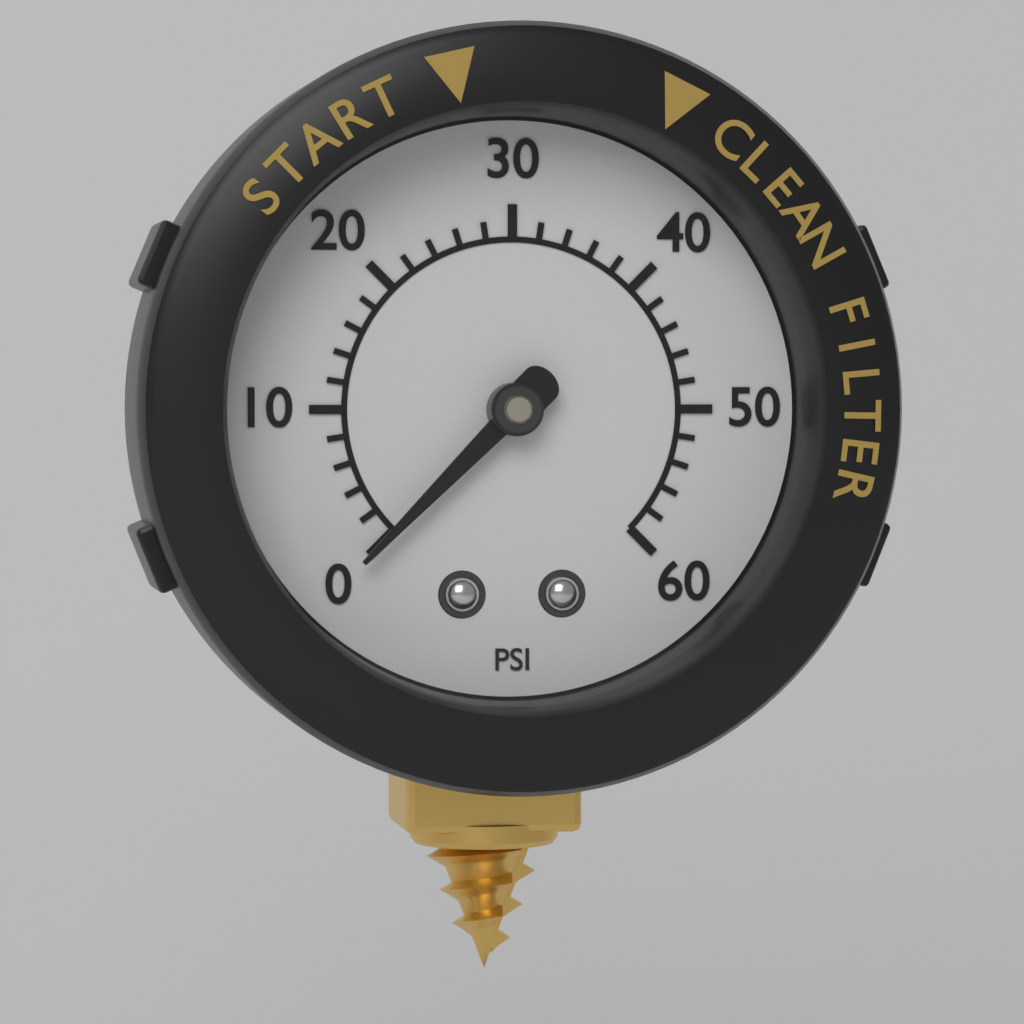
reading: 0 psi
